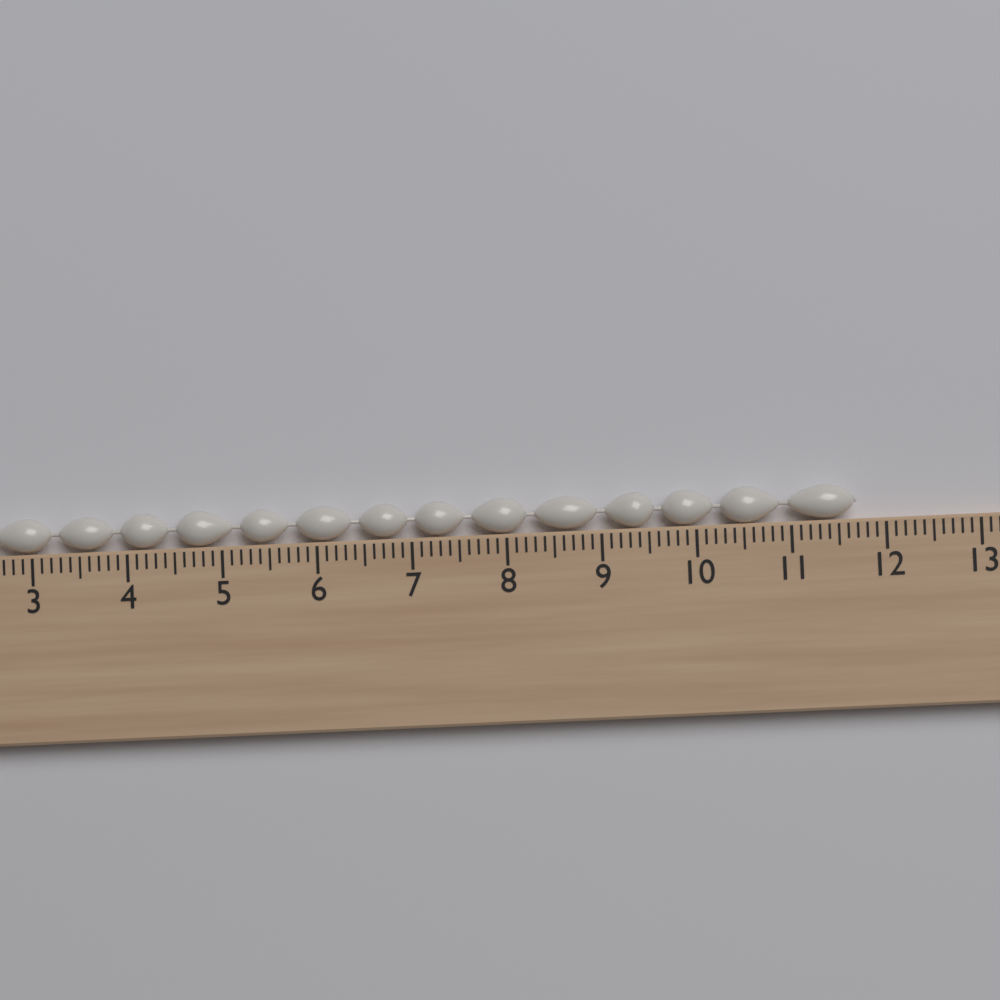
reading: 11.7 cm
